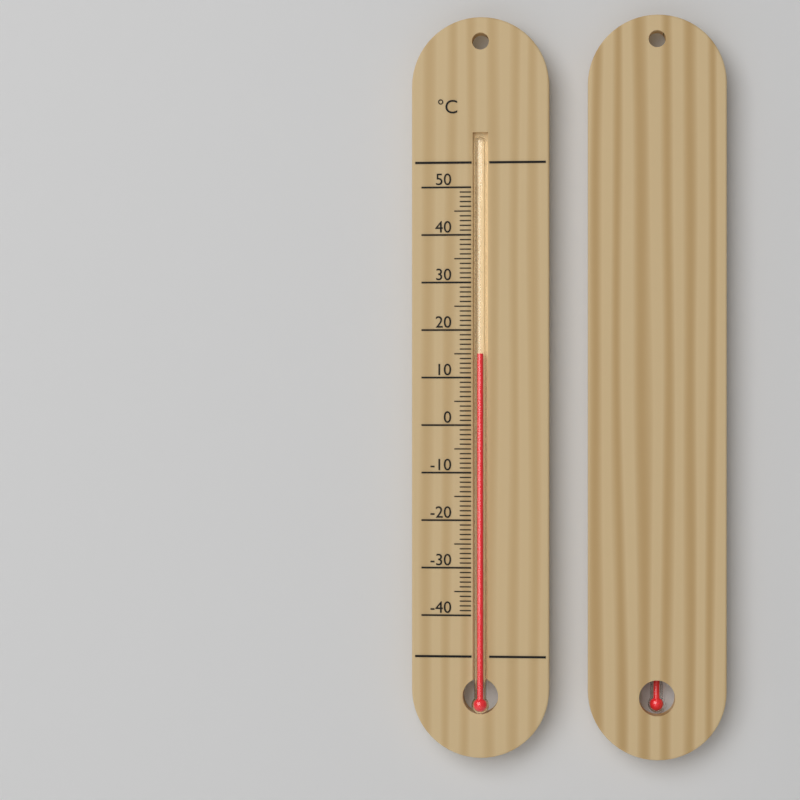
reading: 15 °C
